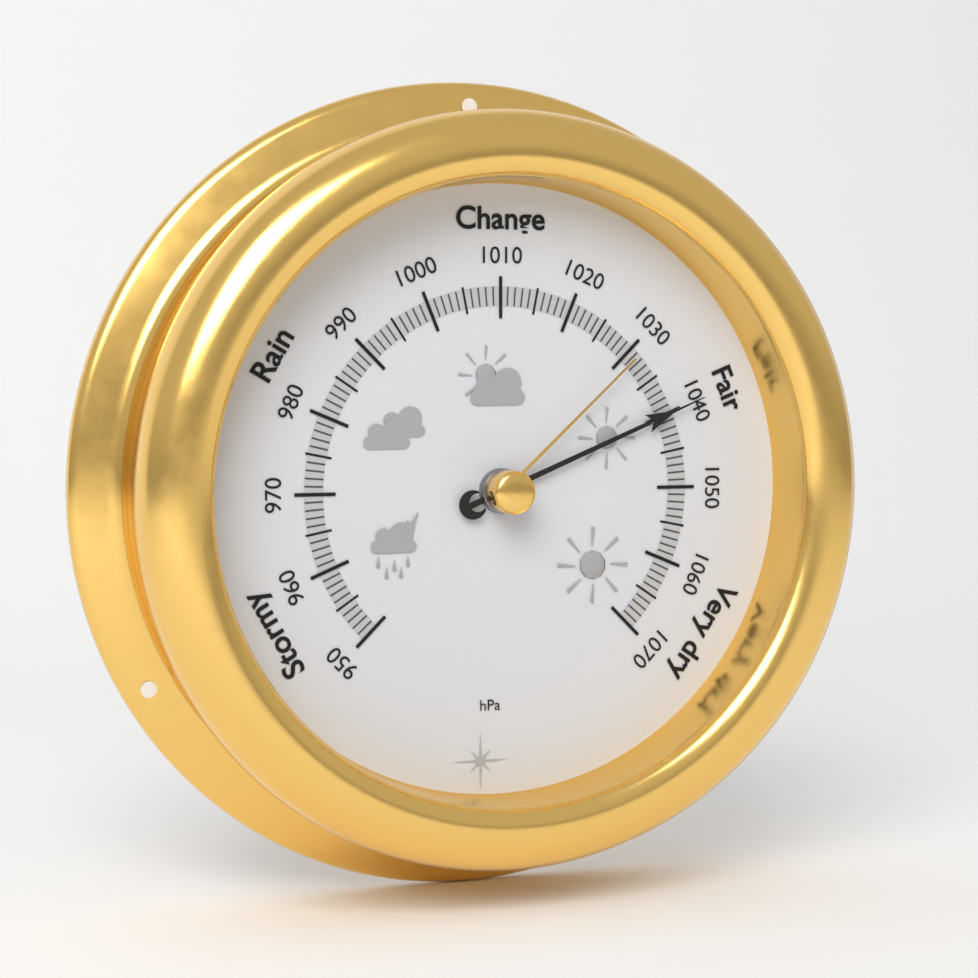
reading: 1040 hPa
